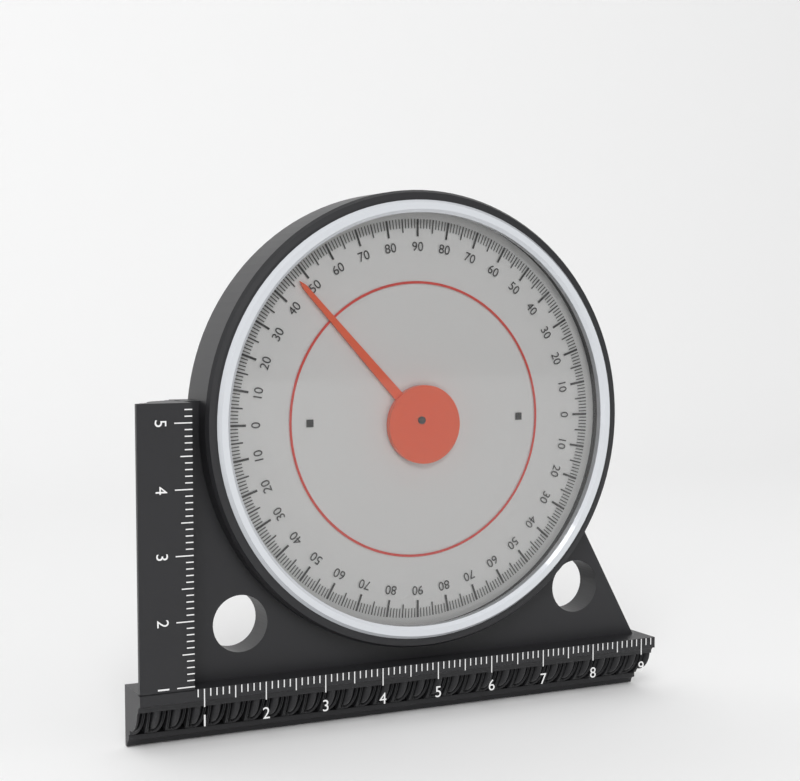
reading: 47 (no unit)
